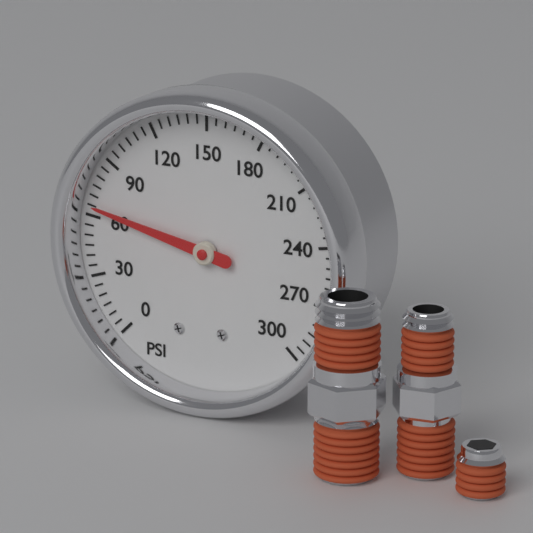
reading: 65 psi
